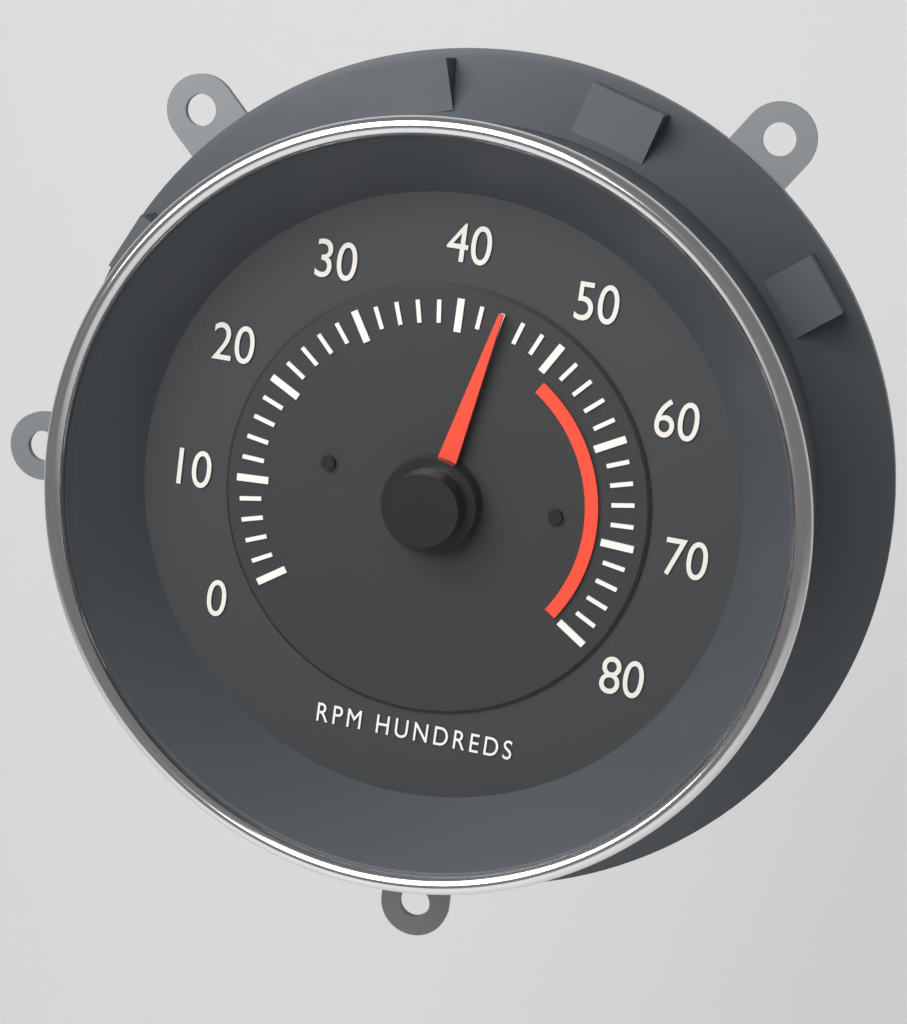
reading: 4400 RPM
